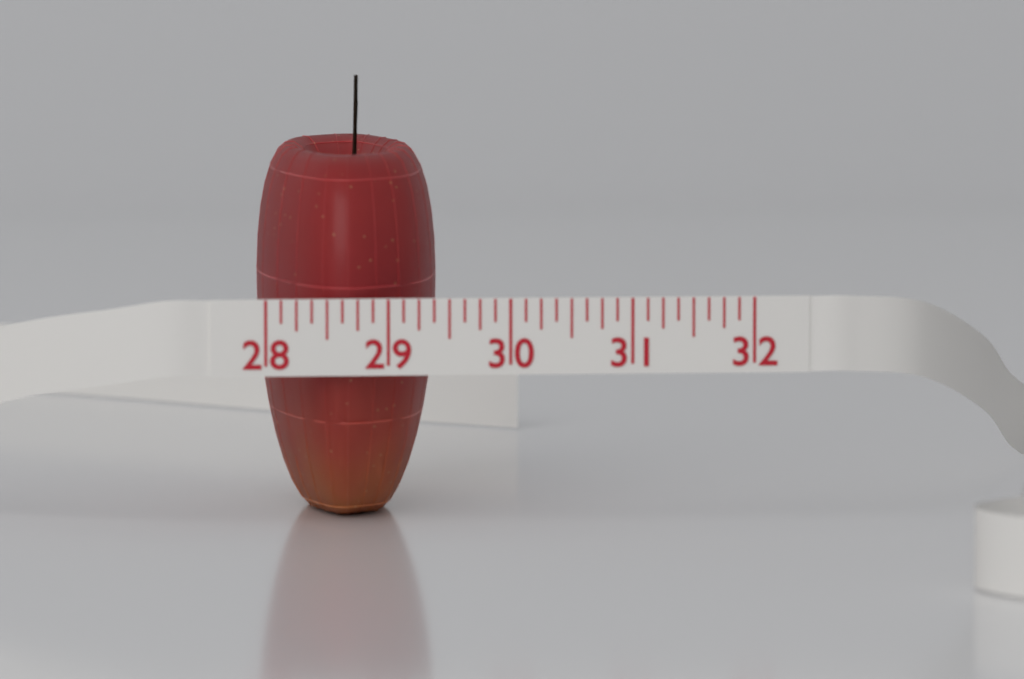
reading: 29.500 (no unit)
